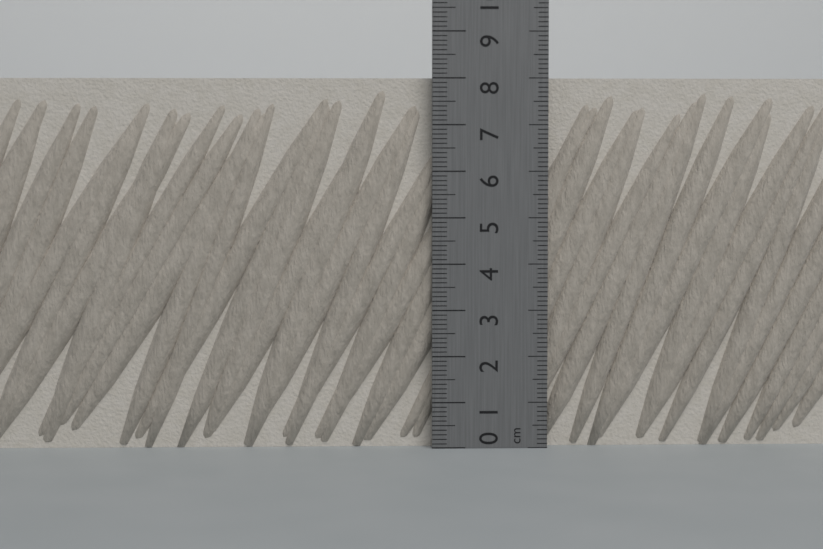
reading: 8.0 cm
